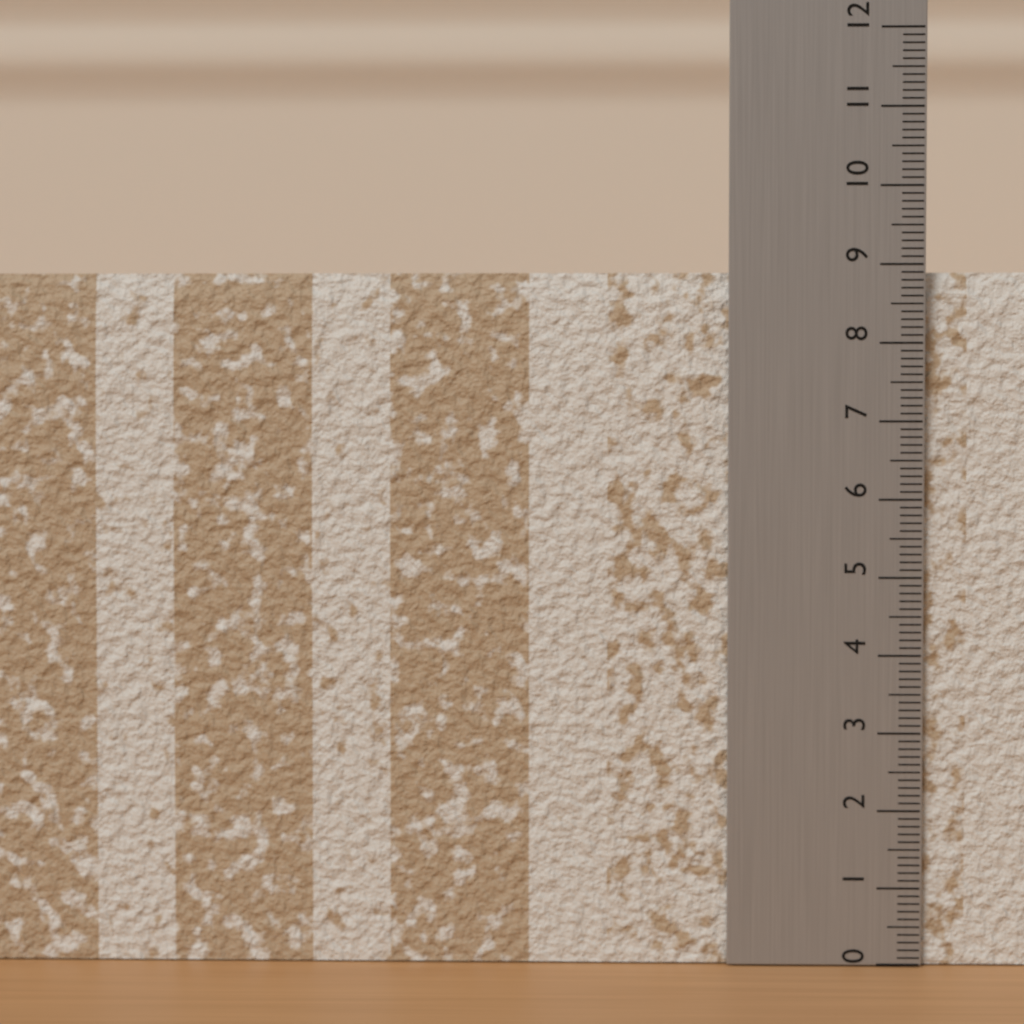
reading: 8.9 (no unit)
